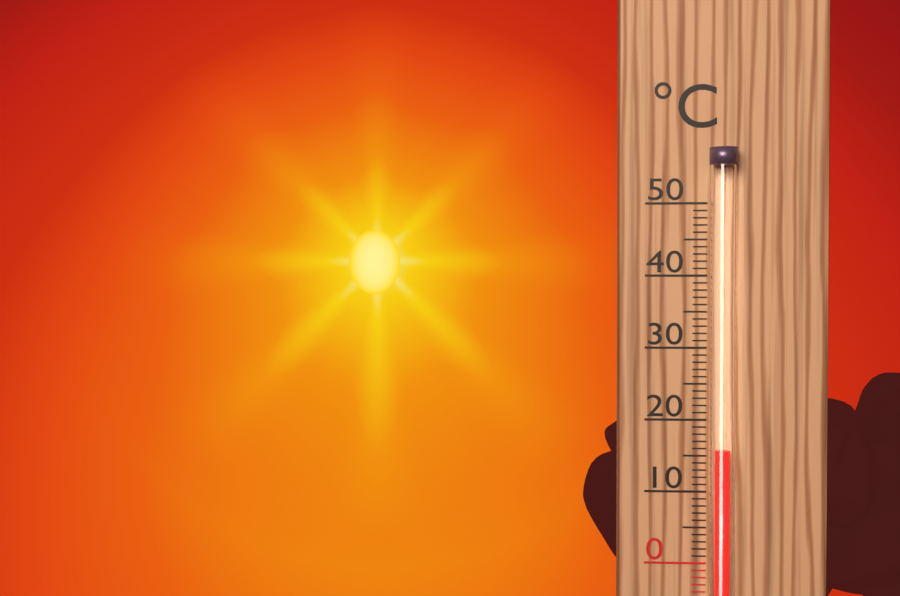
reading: 16 °C
